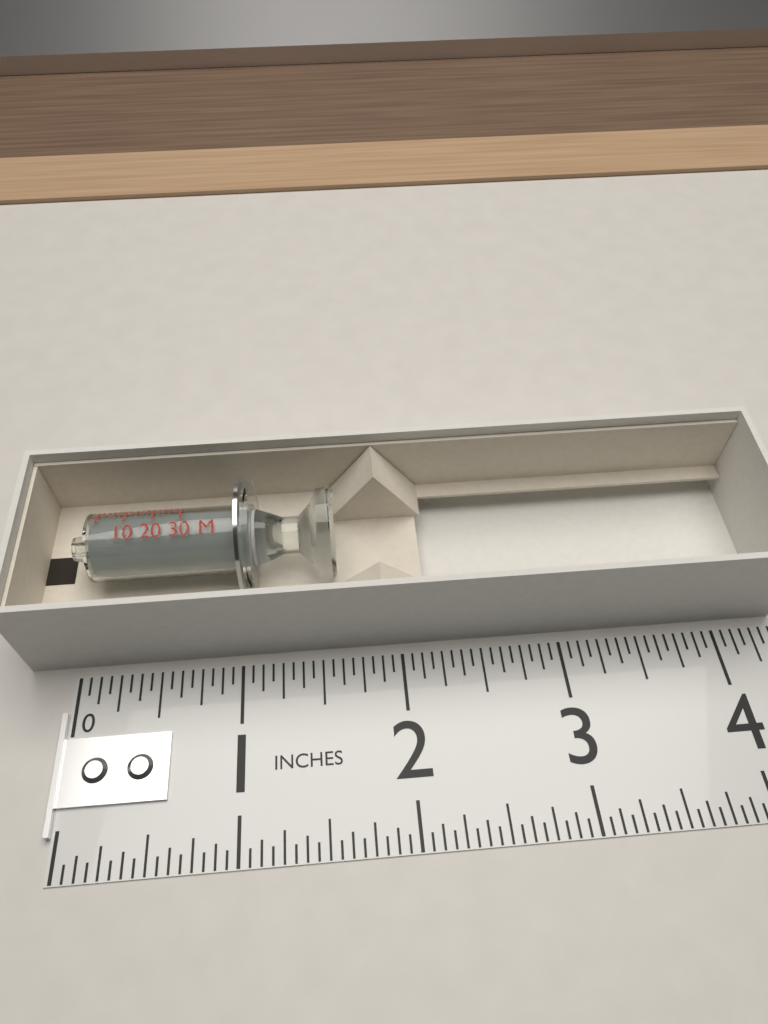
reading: 1.6250 in
